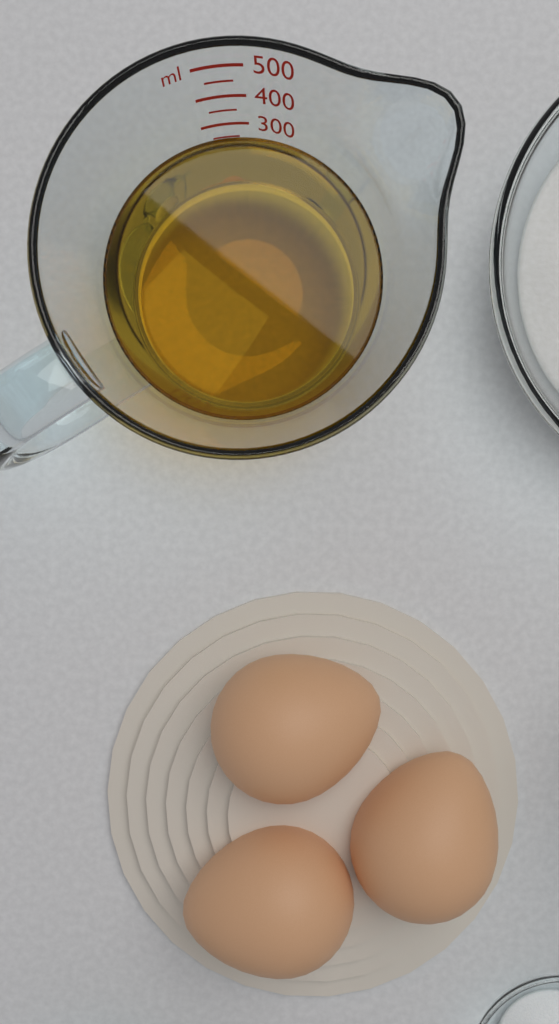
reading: 250 ml
